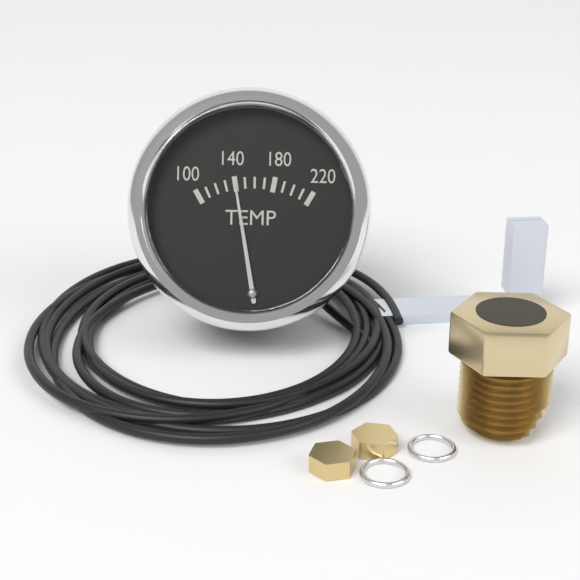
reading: 140 (no unit)
